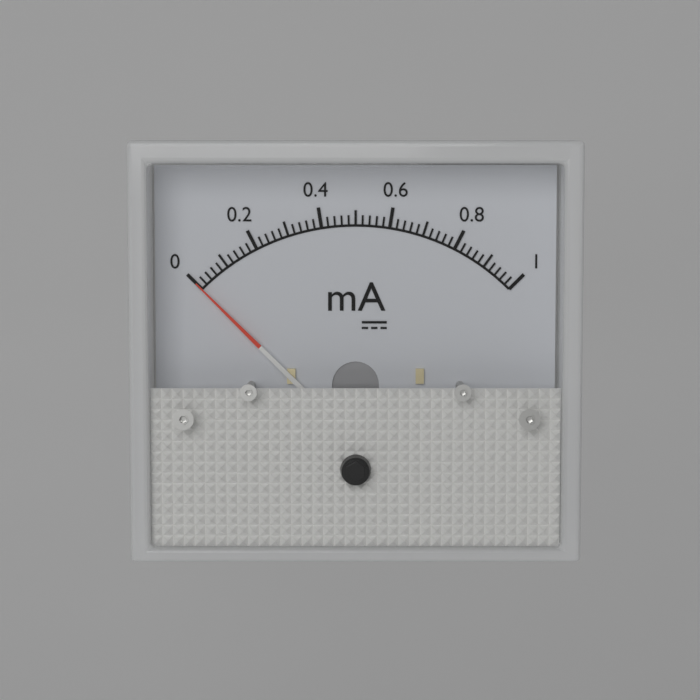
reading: 0.00 mA
